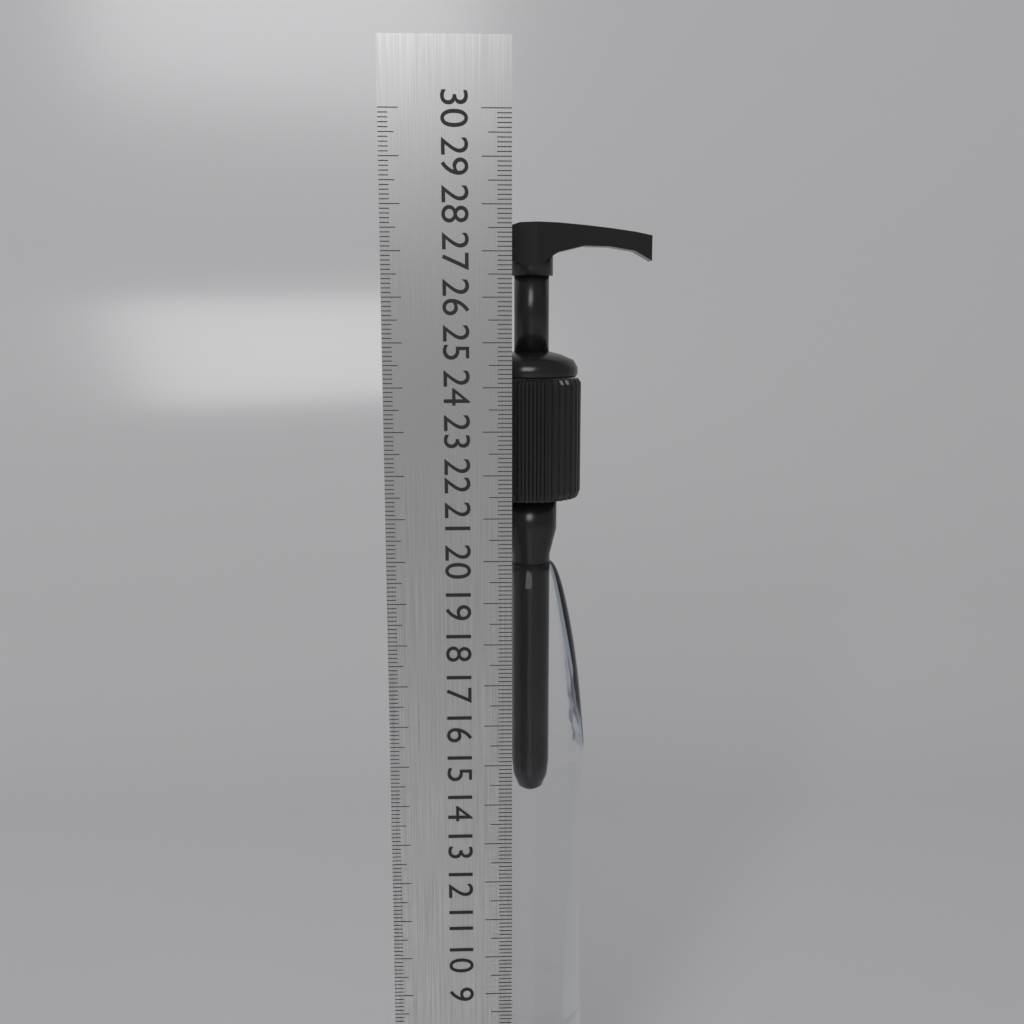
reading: 27.7 cm
